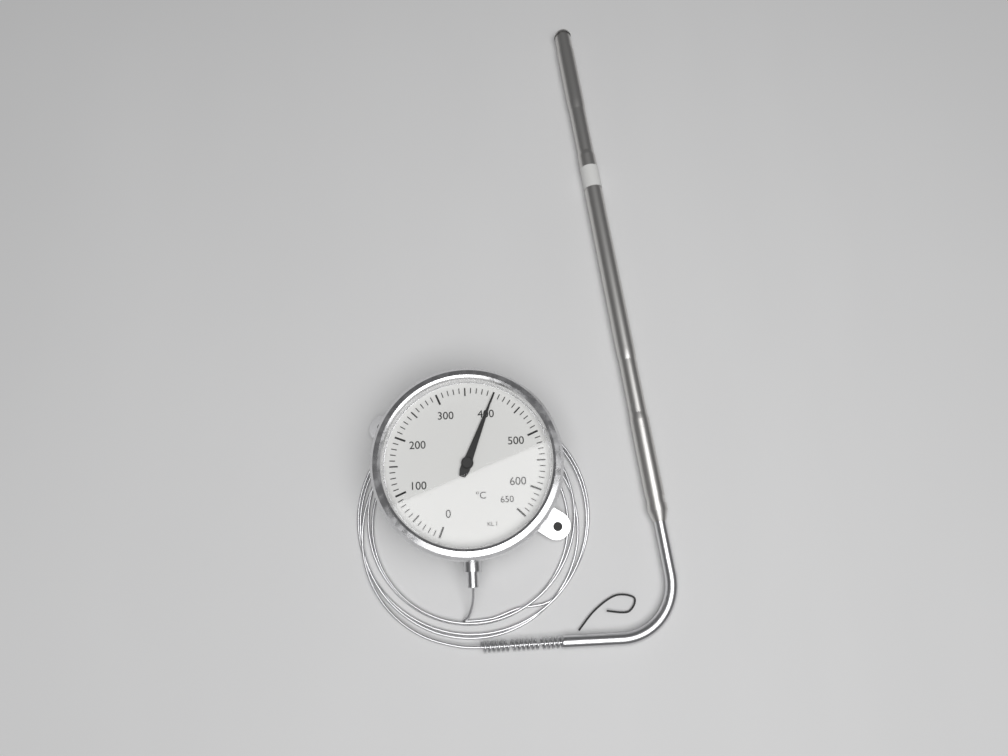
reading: 400 °C
